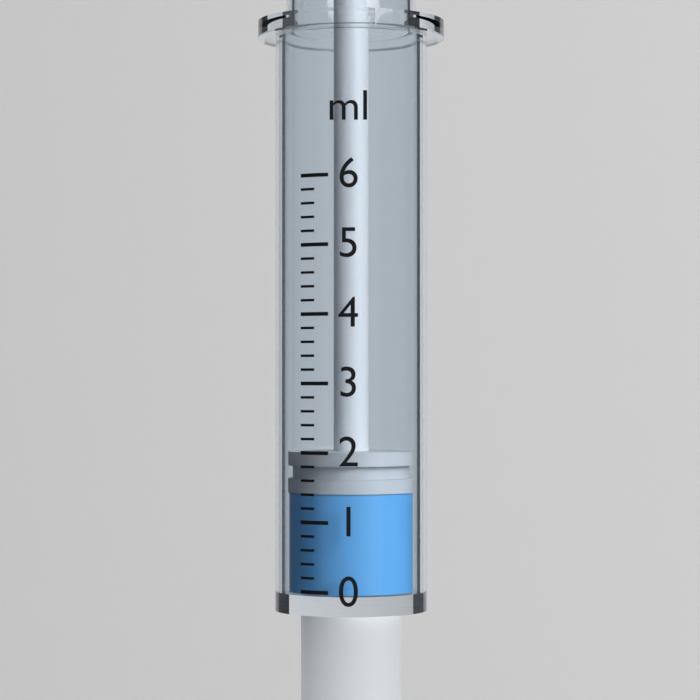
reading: 1.4 ml
